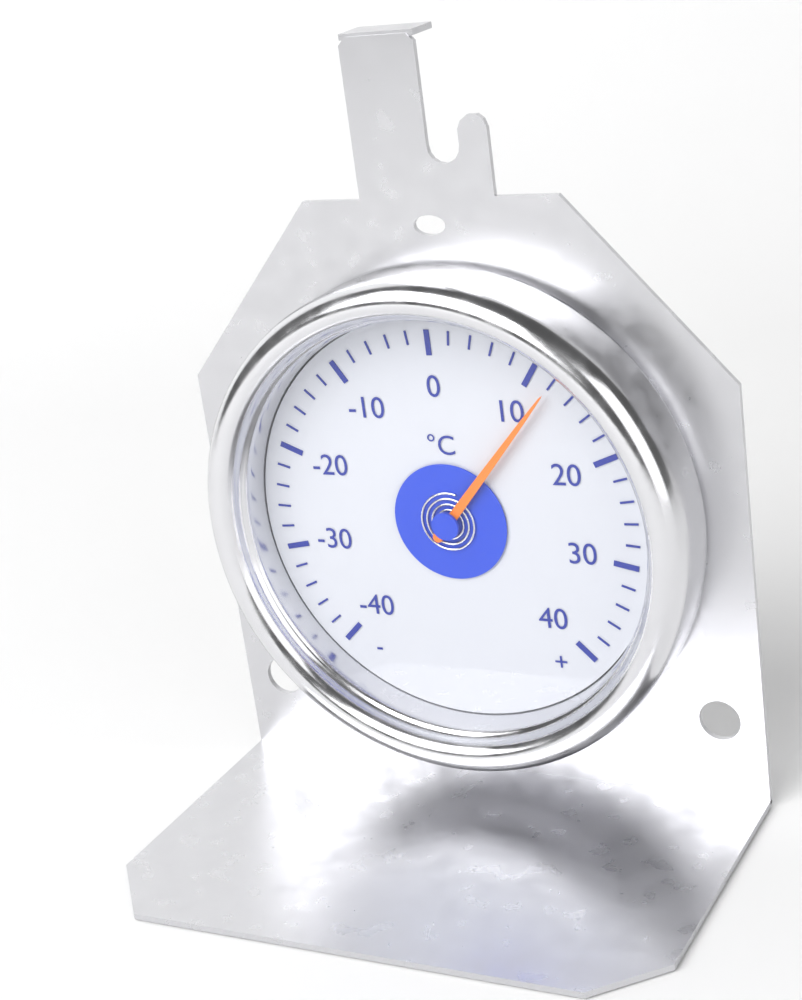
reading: 12 °C
